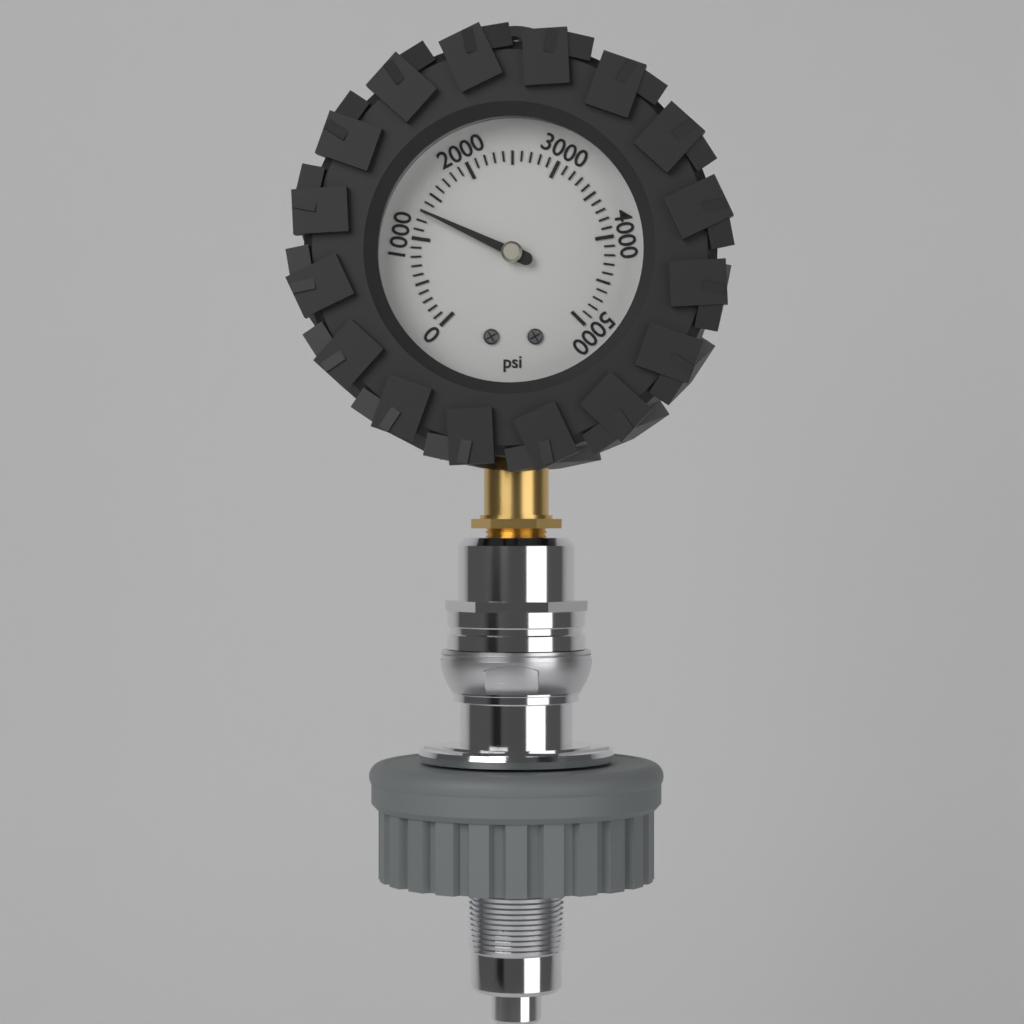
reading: 1300 psi
